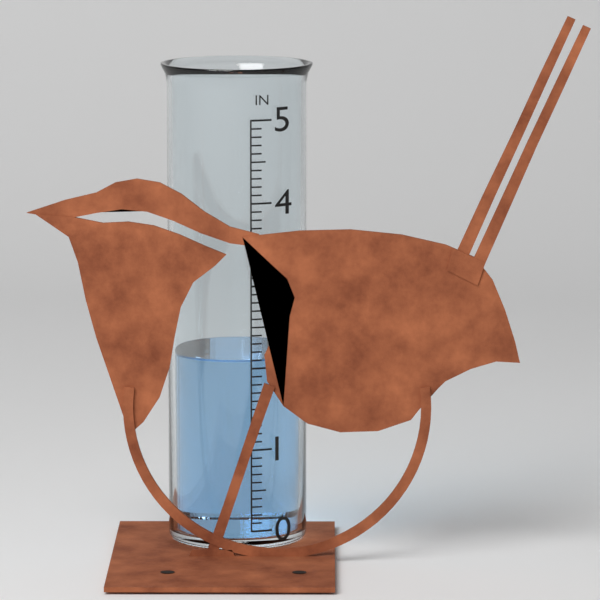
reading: 2.1 in
